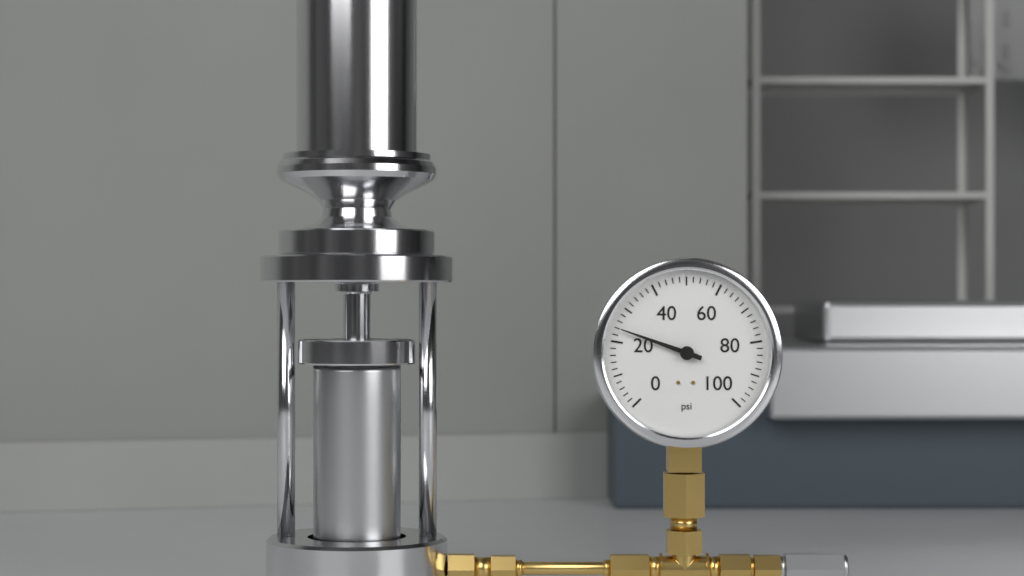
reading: 24 psi
